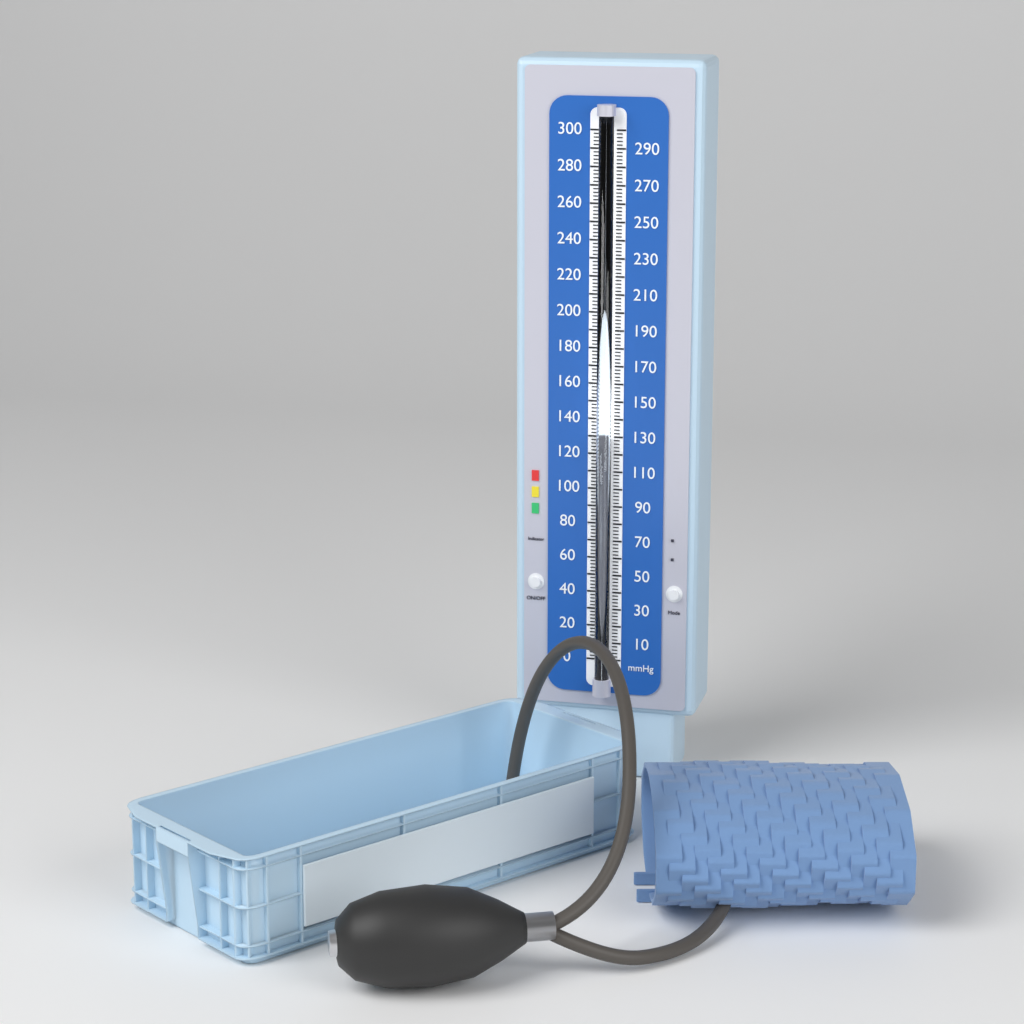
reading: 132 mmHg
